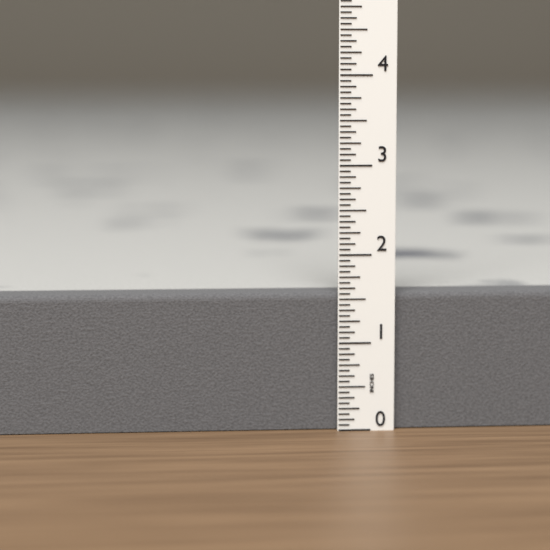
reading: 1.5625 in
